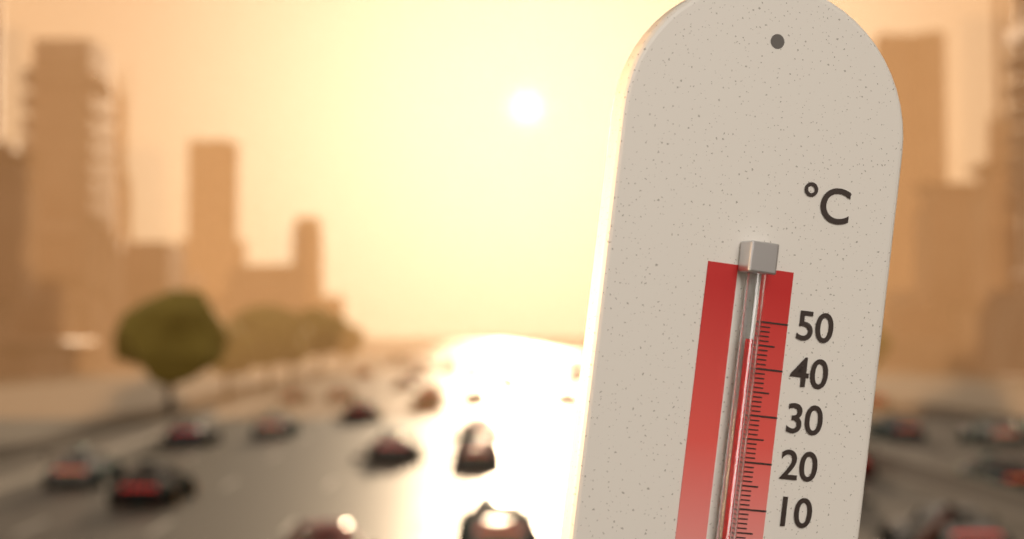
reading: 46 °C
